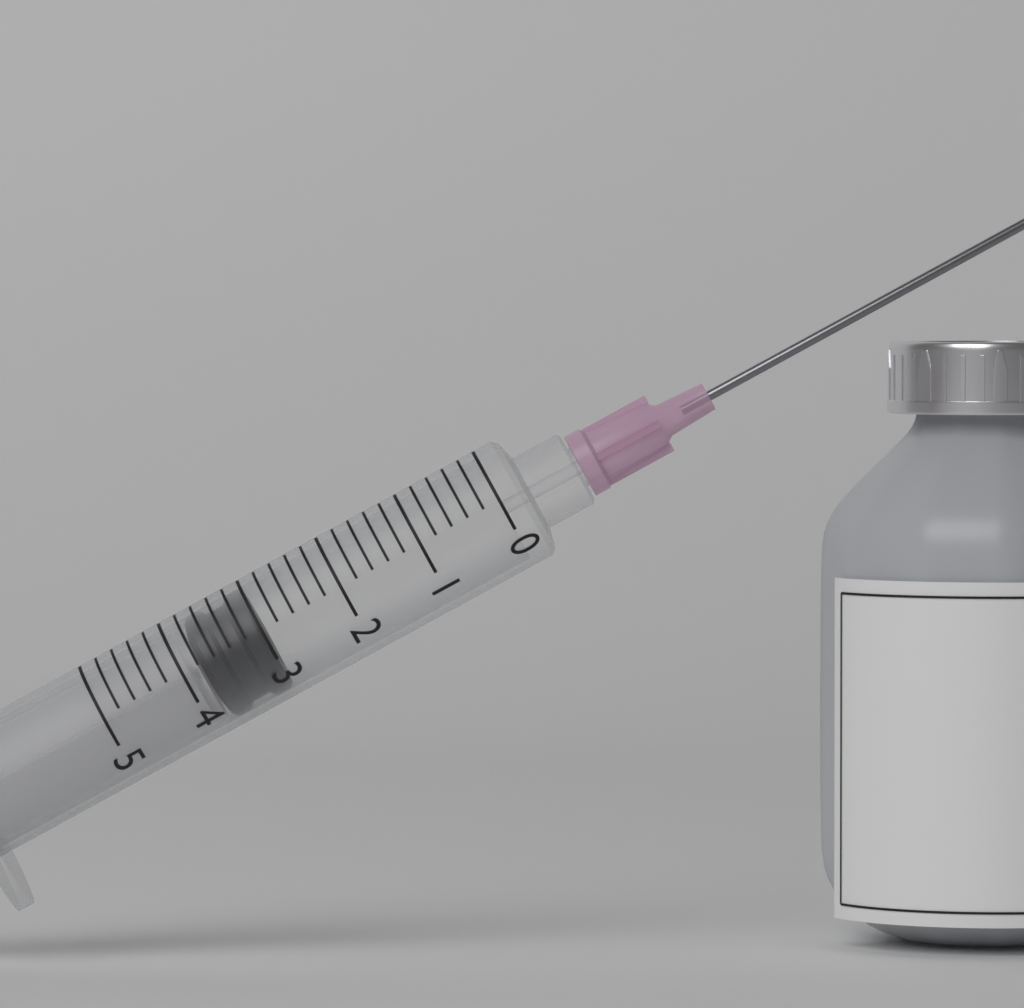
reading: 3.0 (no unit)
